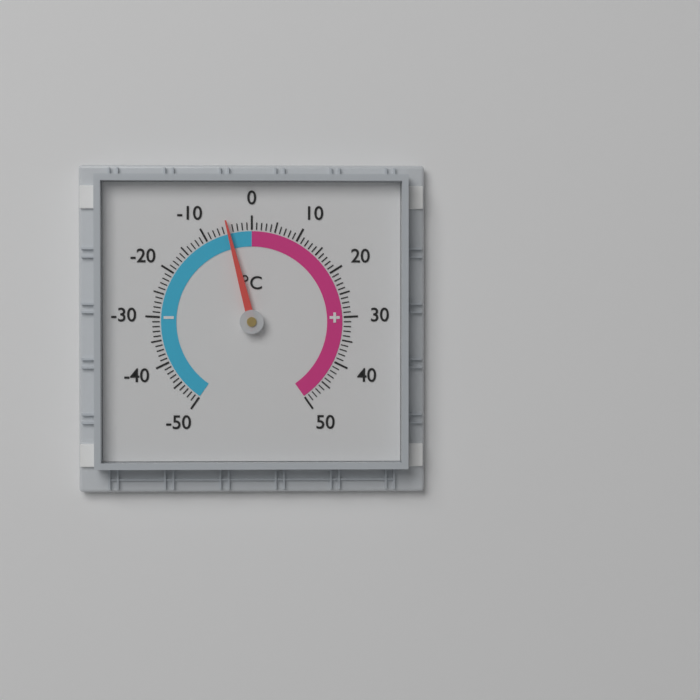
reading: -5 °C
